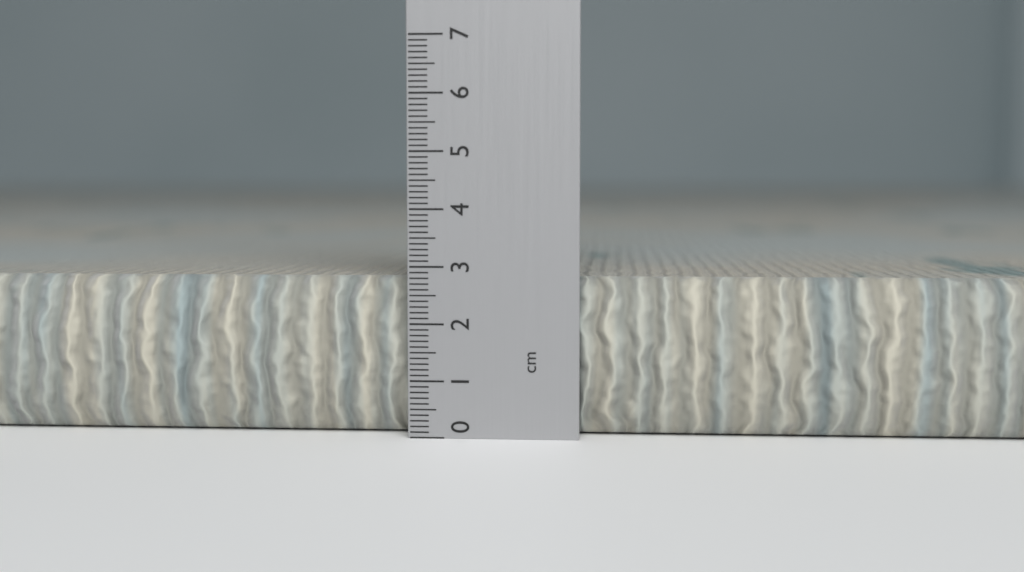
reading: 2.8 cm
